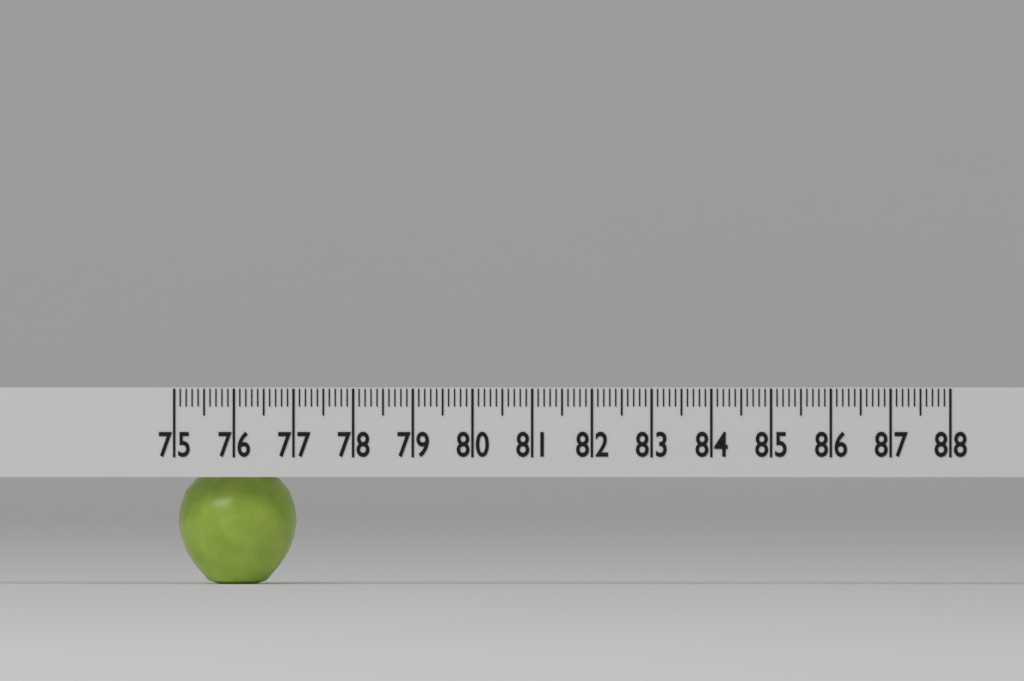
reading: 77.0 (no unit)
